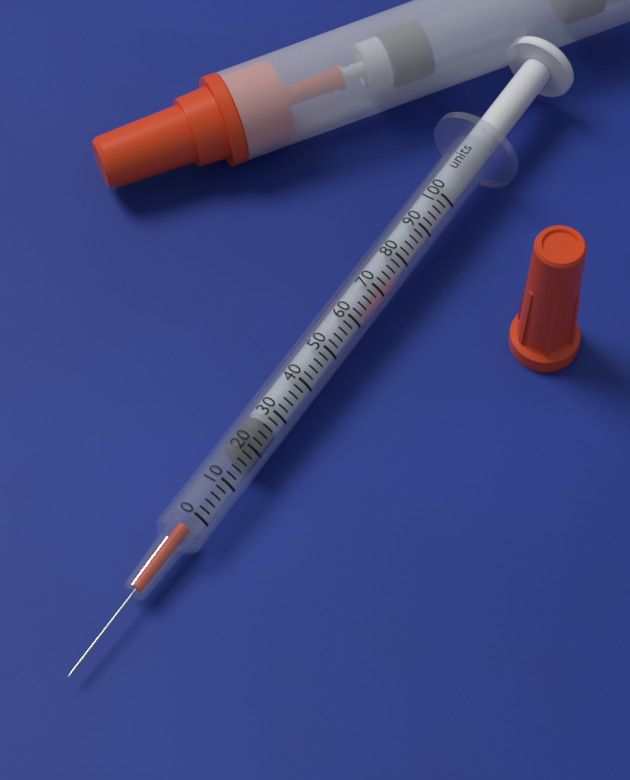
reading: 18 units
